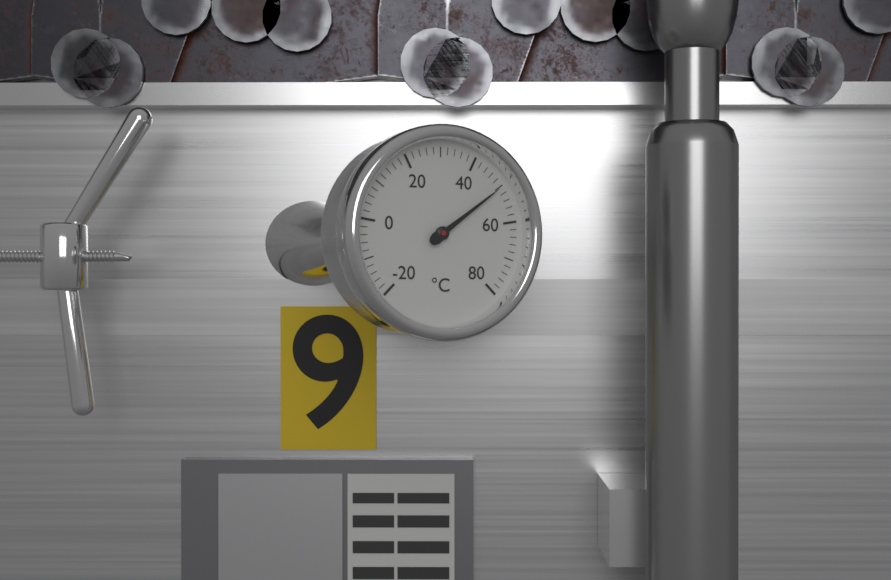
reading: 50 °C
